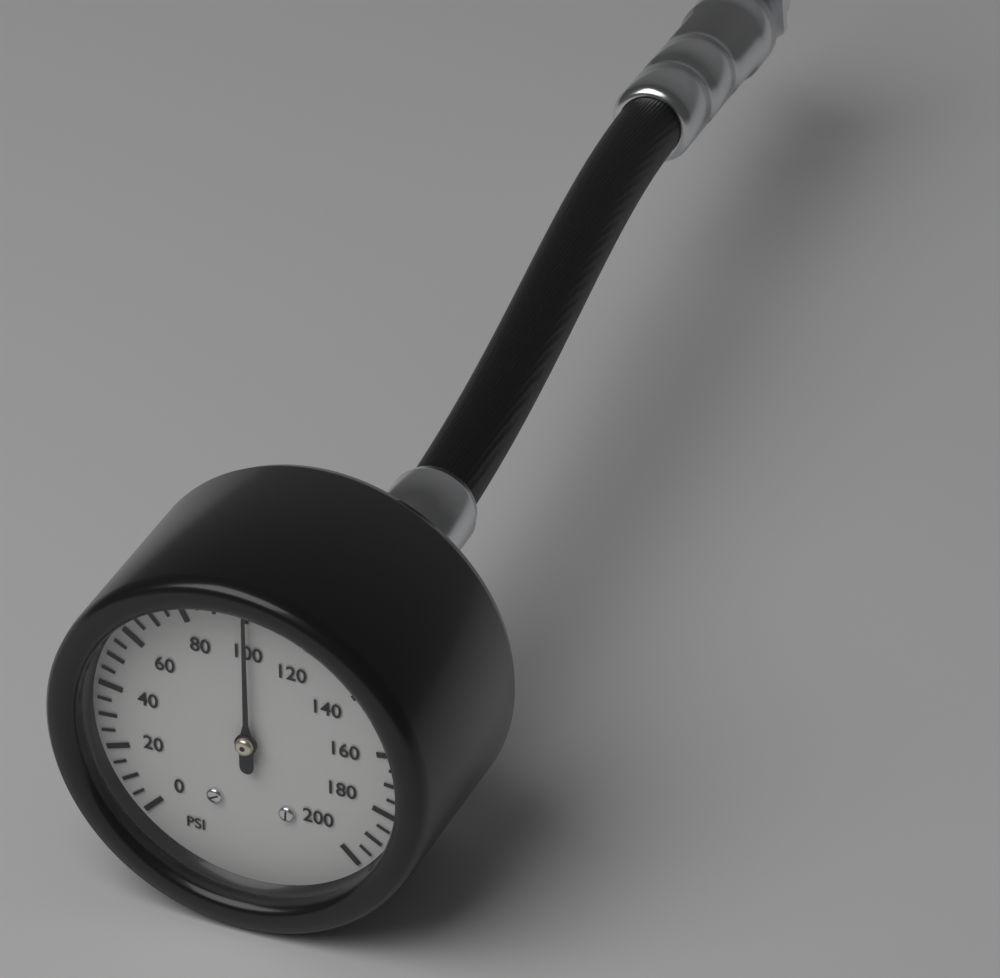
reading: 100 psi
